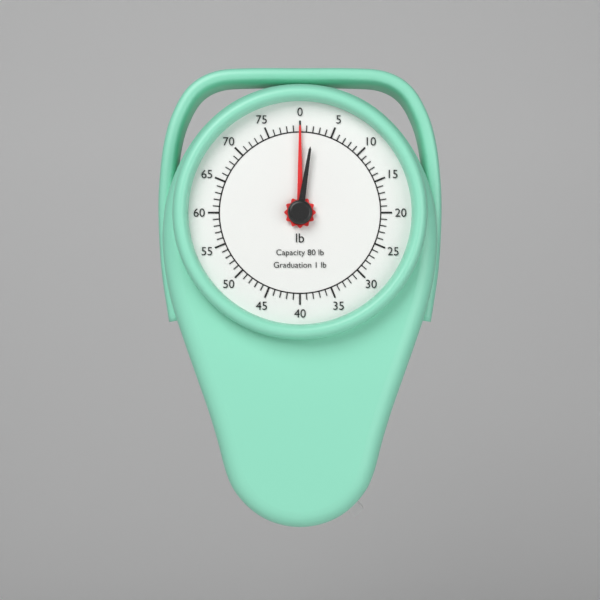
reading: 0 lb
